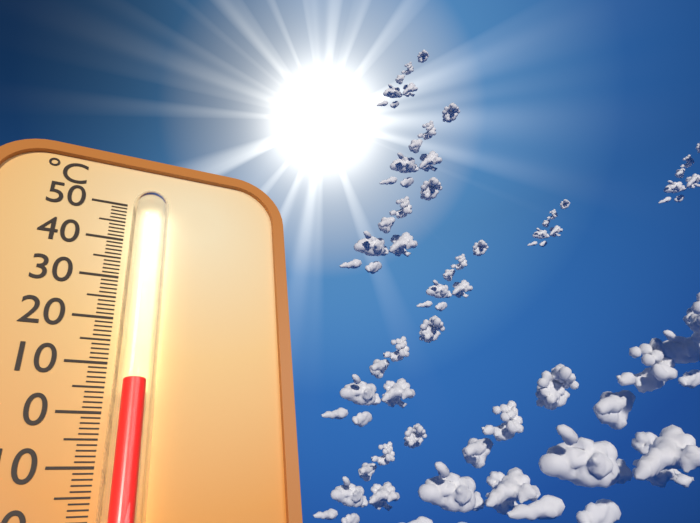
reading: 5 °C
